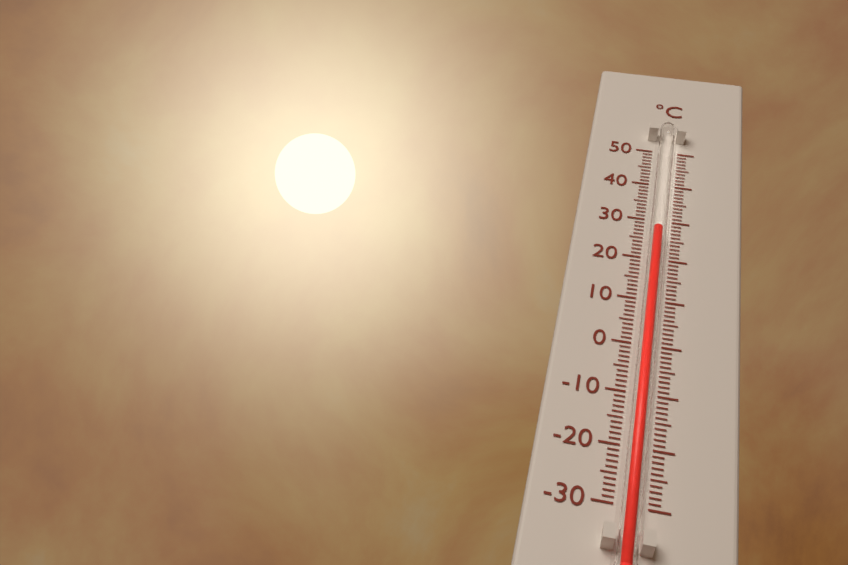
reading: 26 °C
